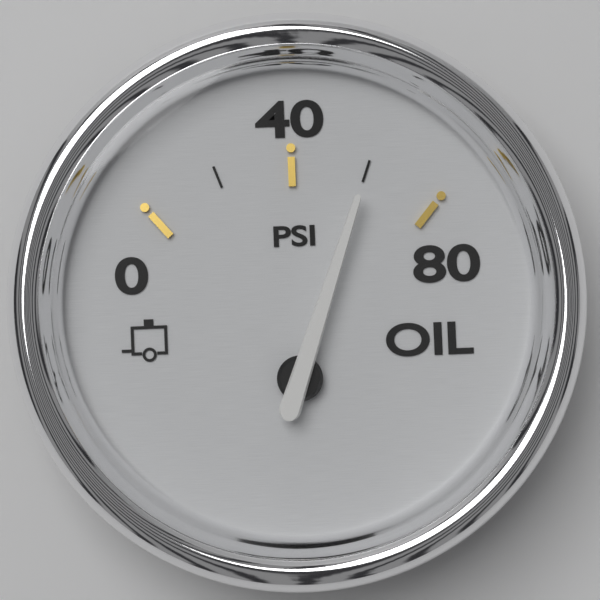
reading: 60 psi
